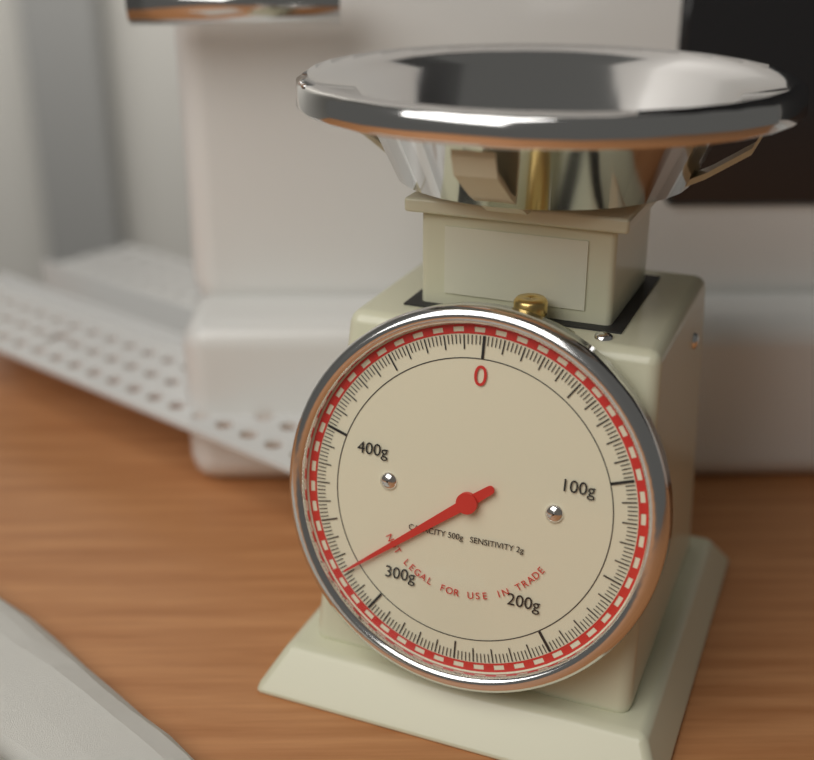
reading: 322 g
